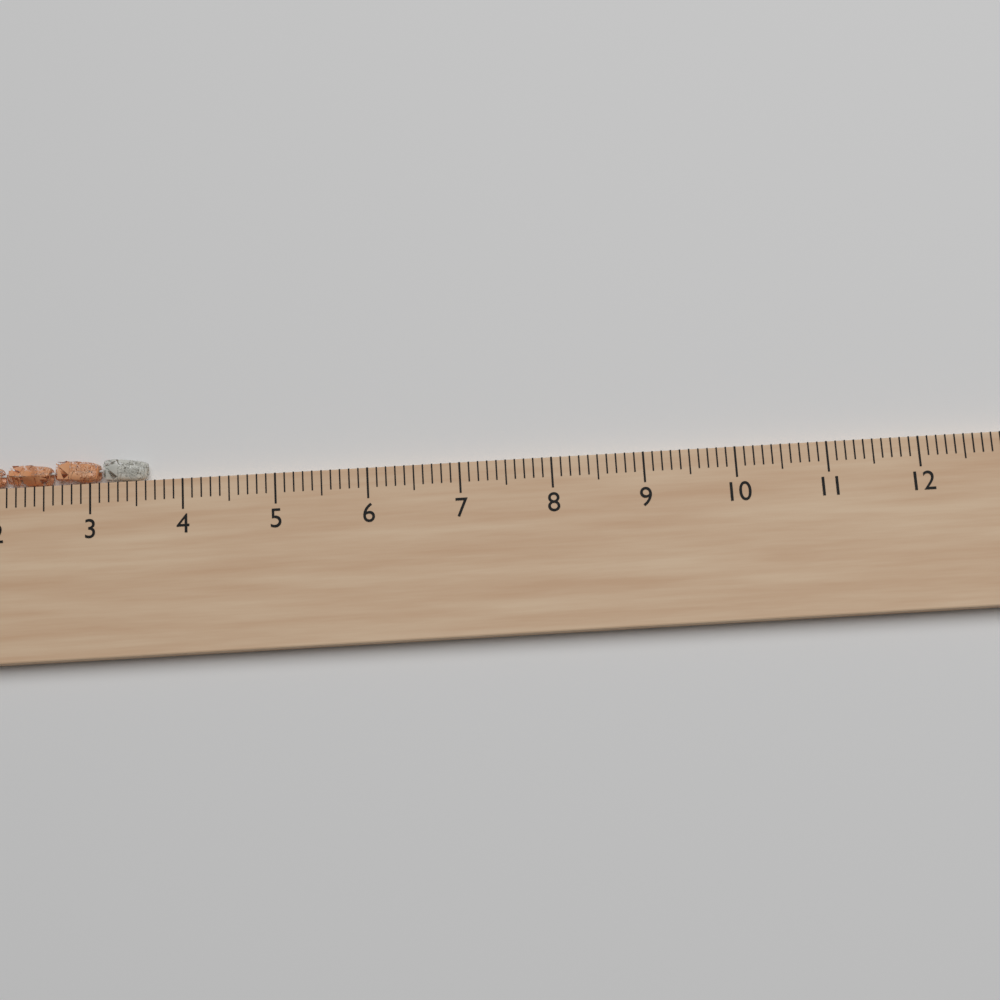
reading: 3.6 cm
